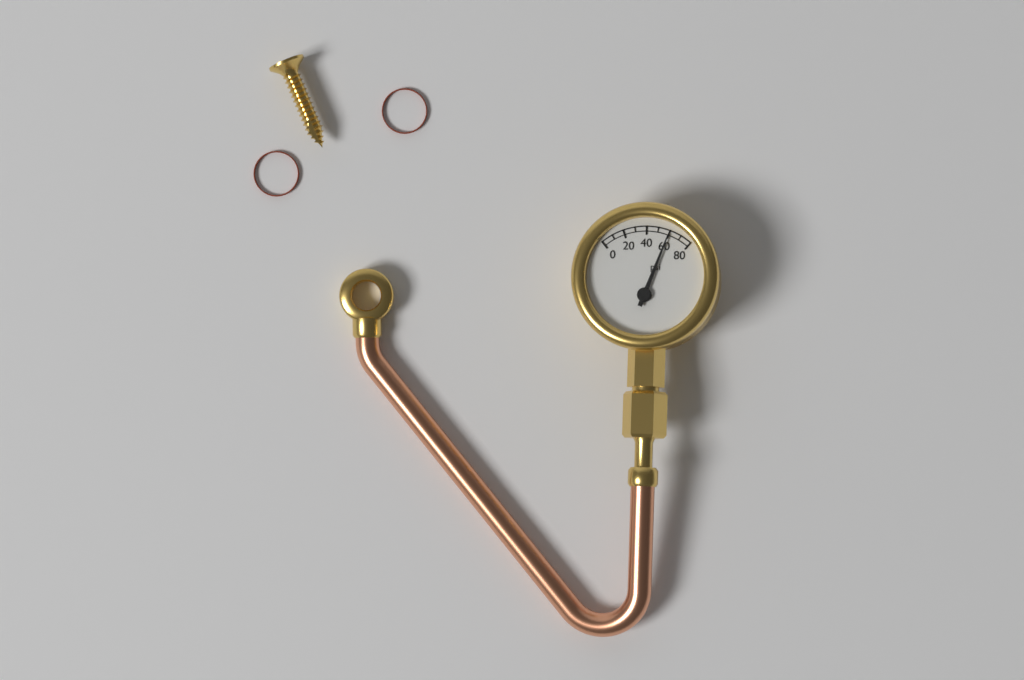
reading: 60 psi
